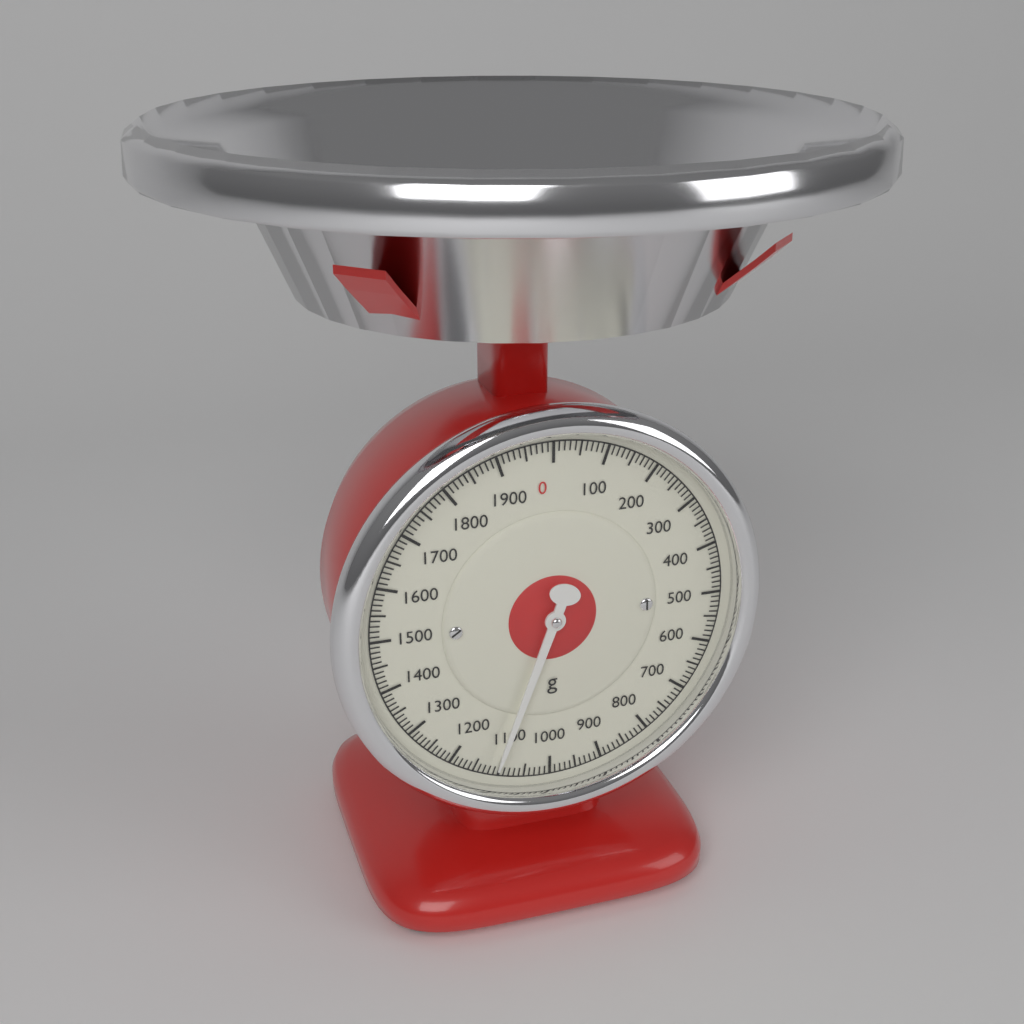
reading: 1110 g
